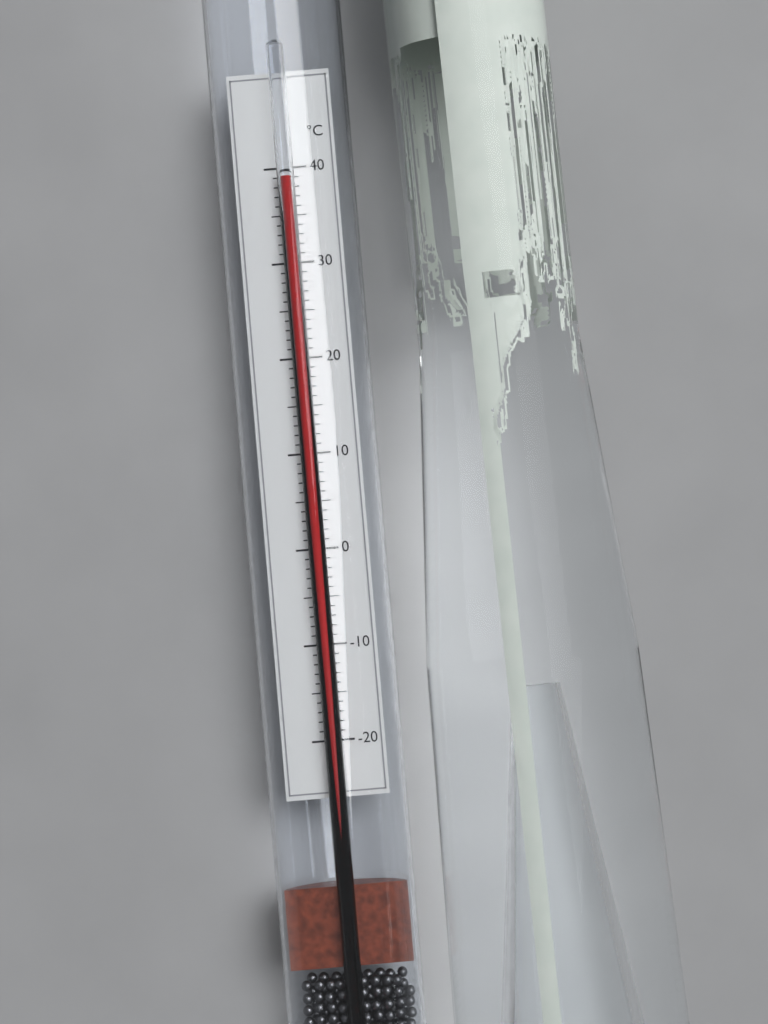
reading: 39 °C
